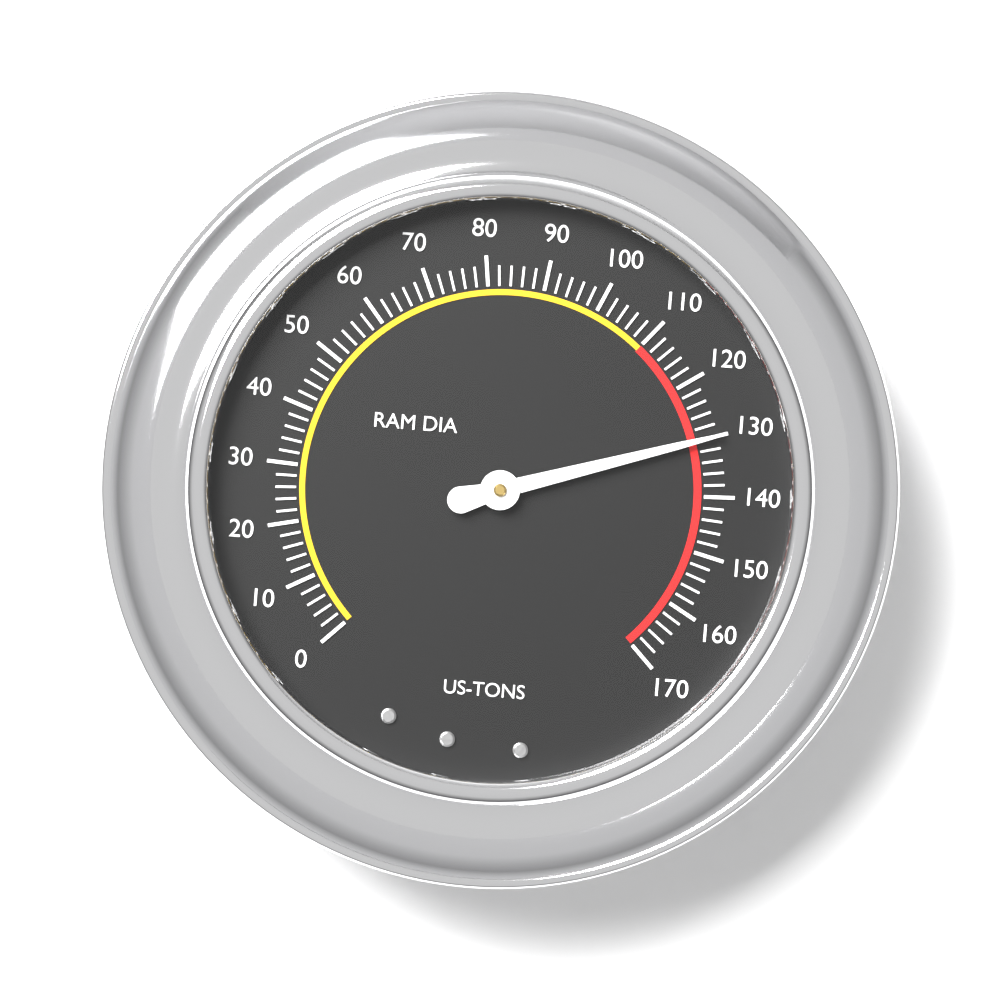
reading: 130 US-TONS
